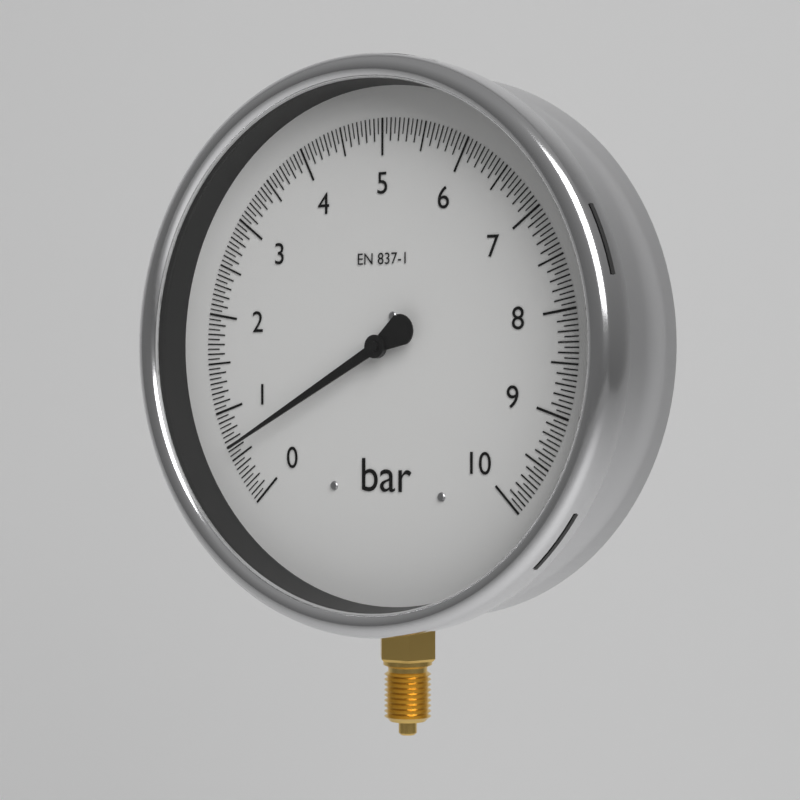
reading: 0.60 bar
